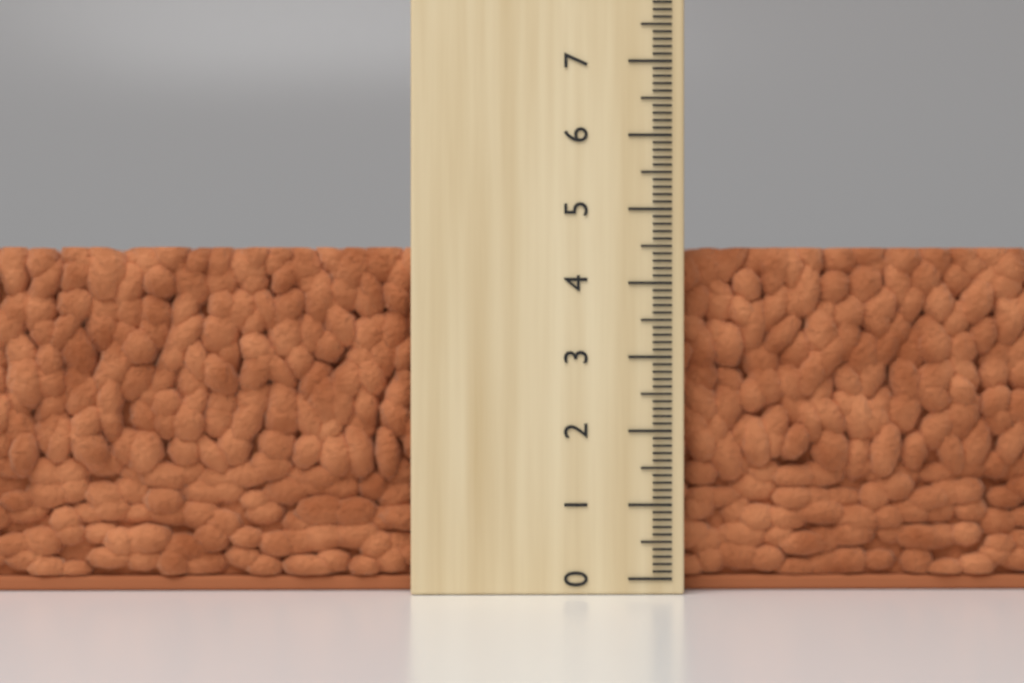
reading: 4.5 (no unit)
